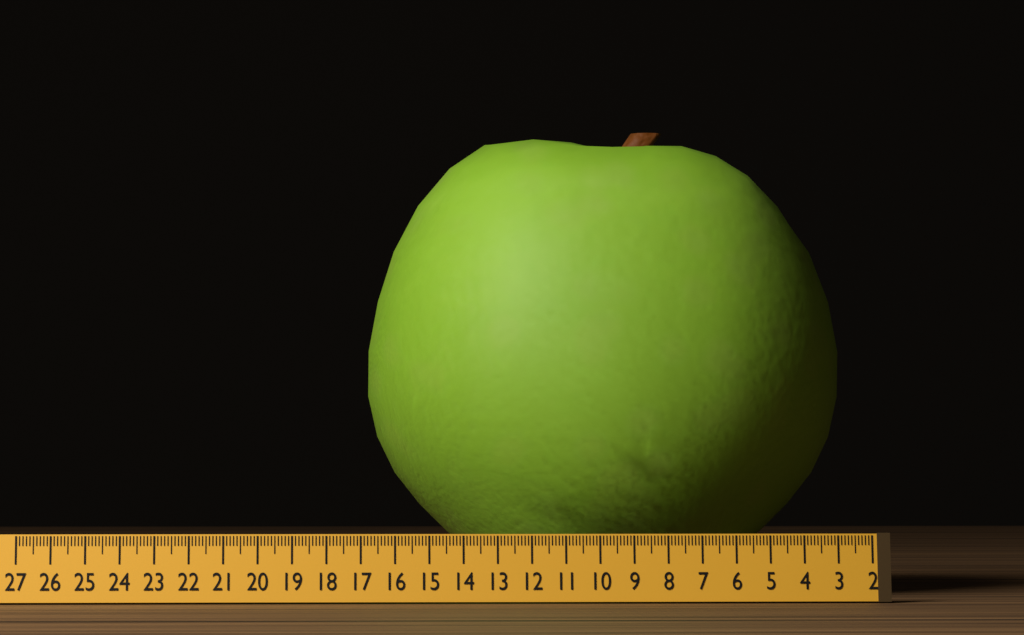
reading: 16.7 (no unit)
